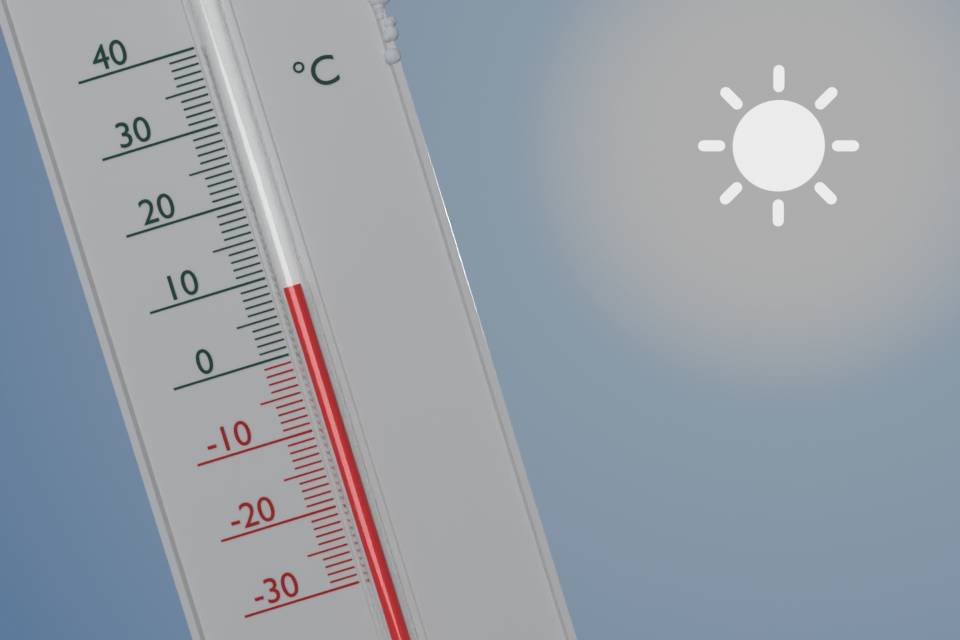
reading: 8 °C
